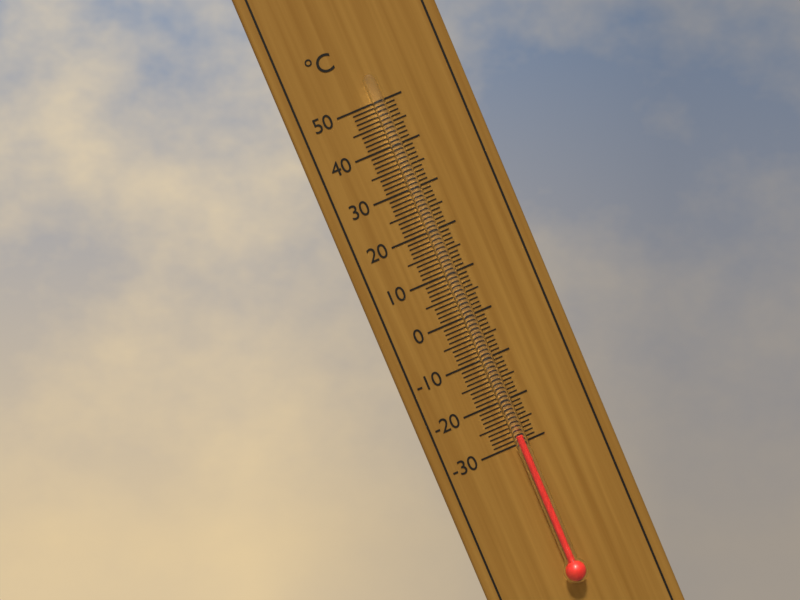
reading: -28 °C
